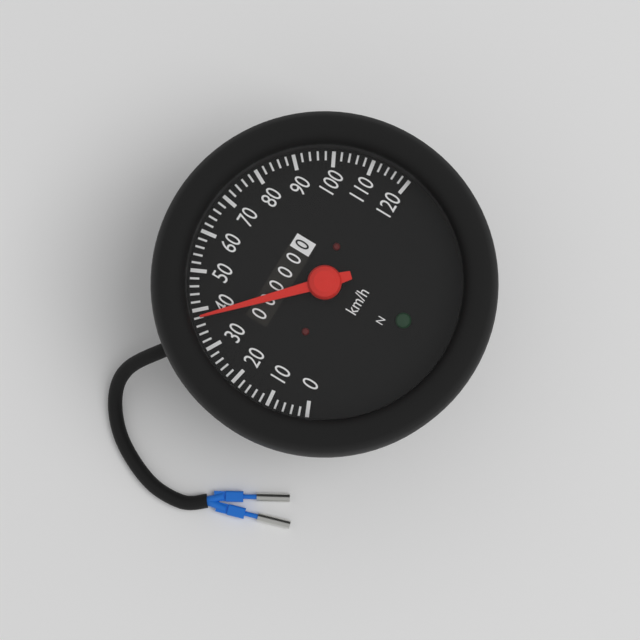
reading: 38 km/h
